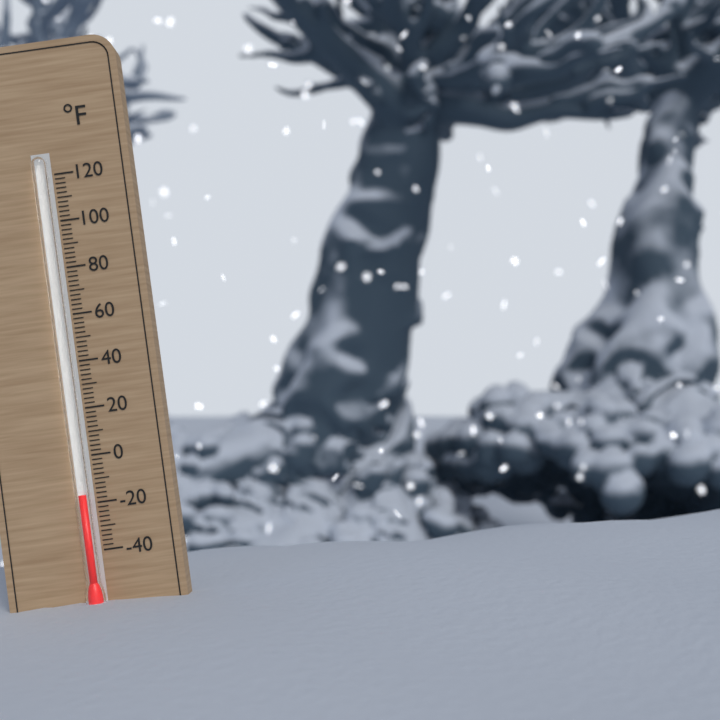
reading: -16 °F
